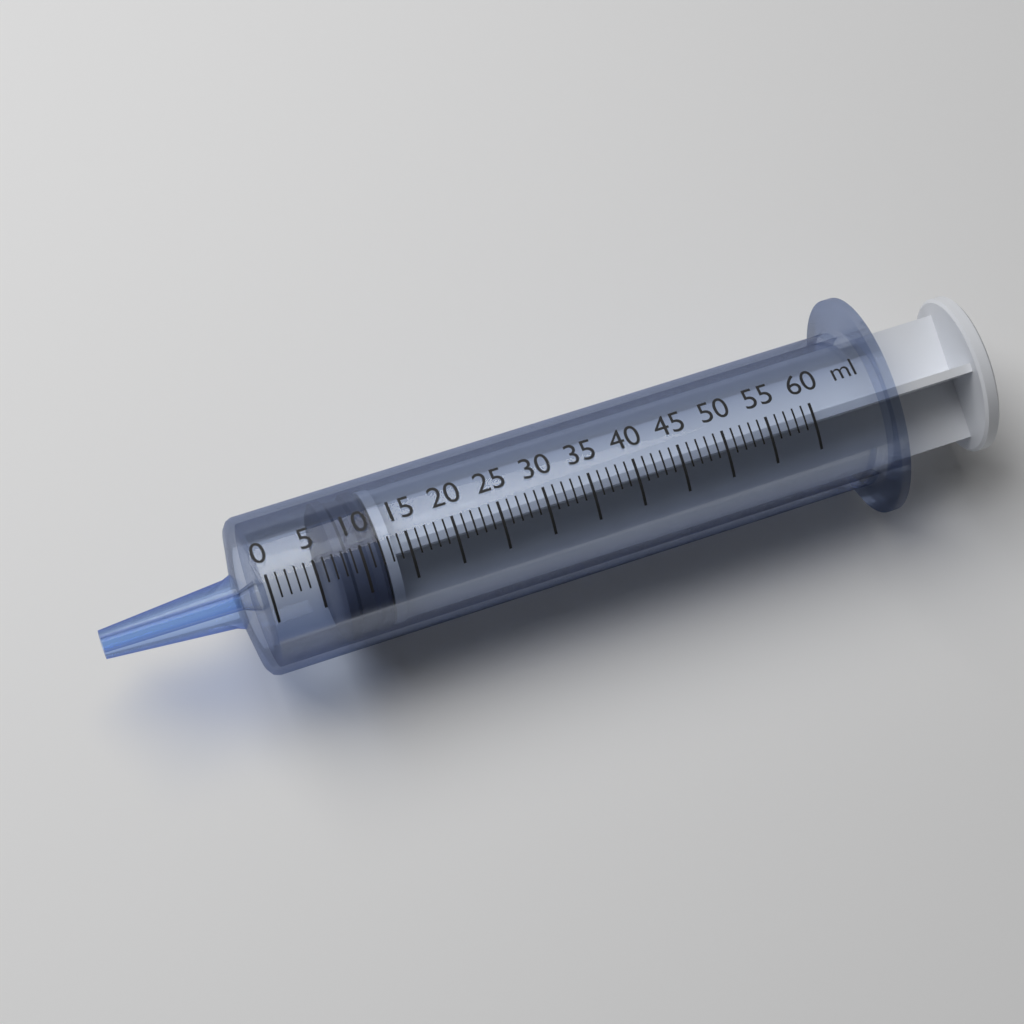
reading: 7 ml
